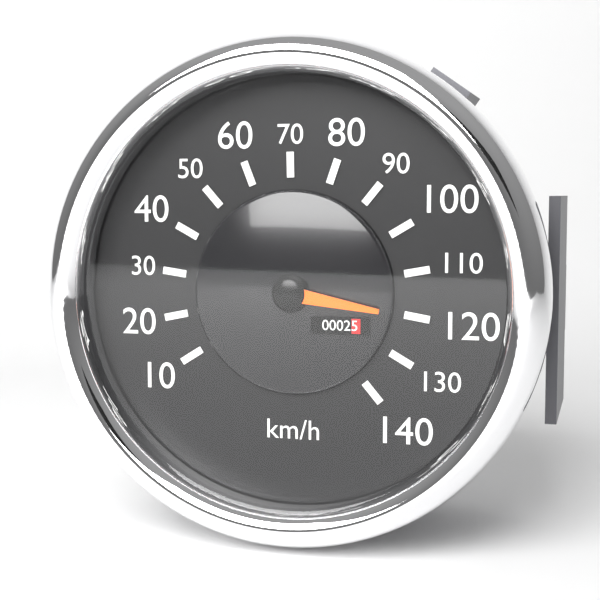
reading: 120 km/h
